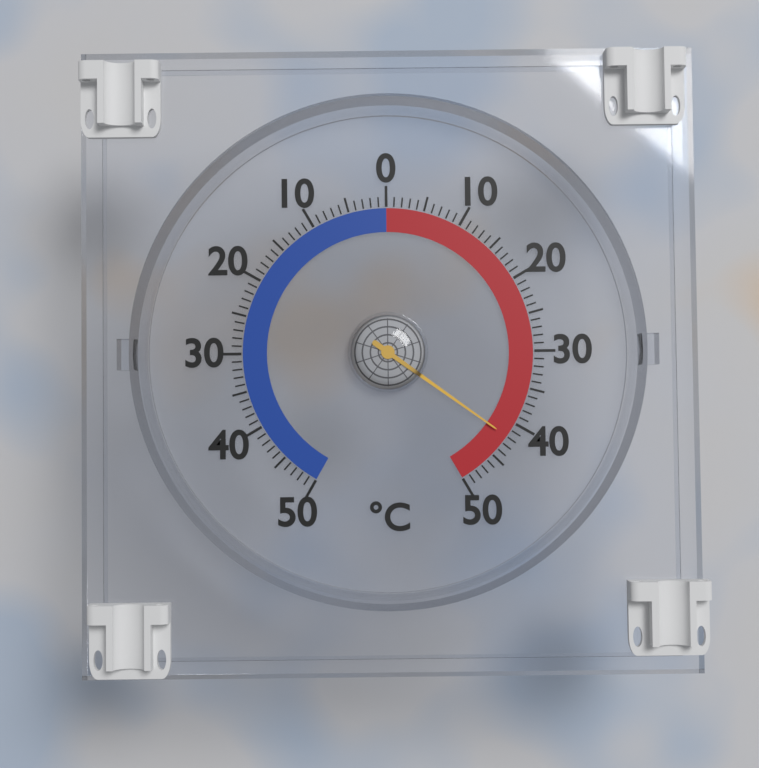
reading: 42 °C
